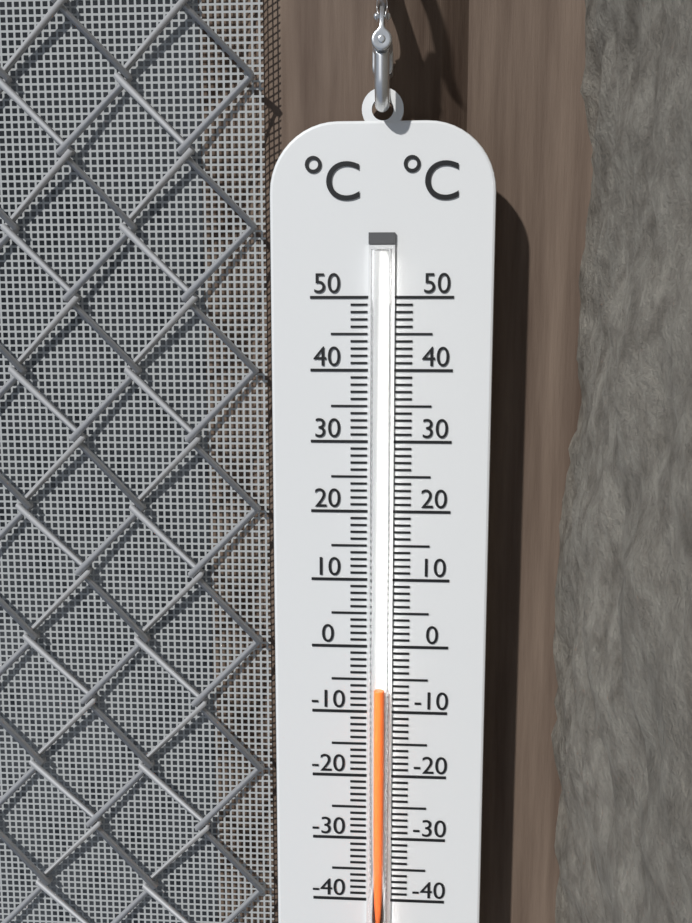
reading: -6 °C
